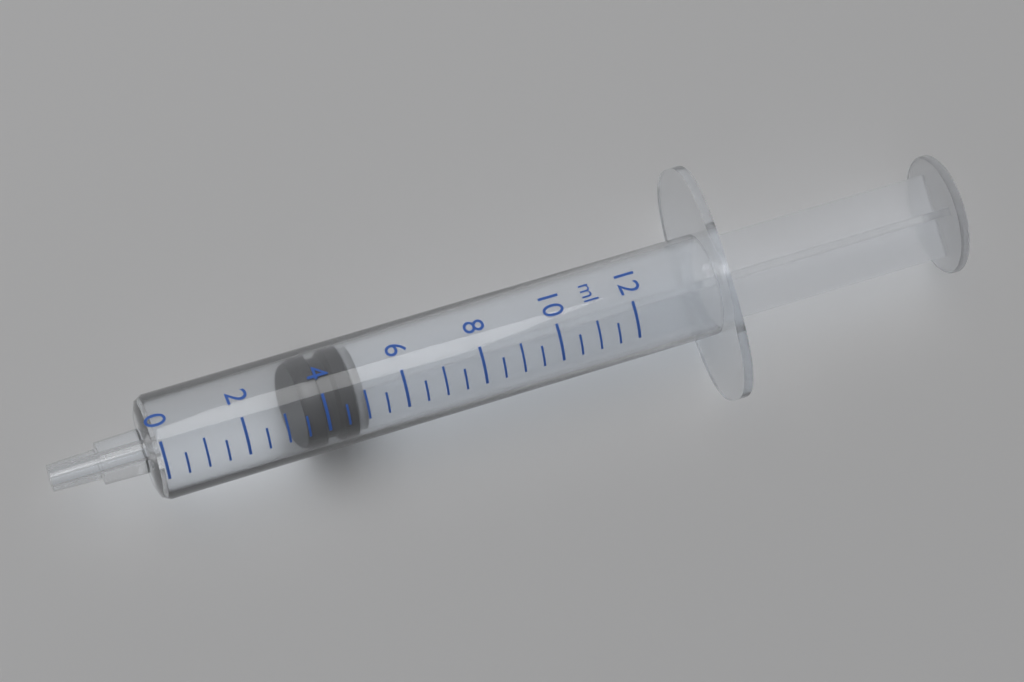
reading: 3.5 ml
